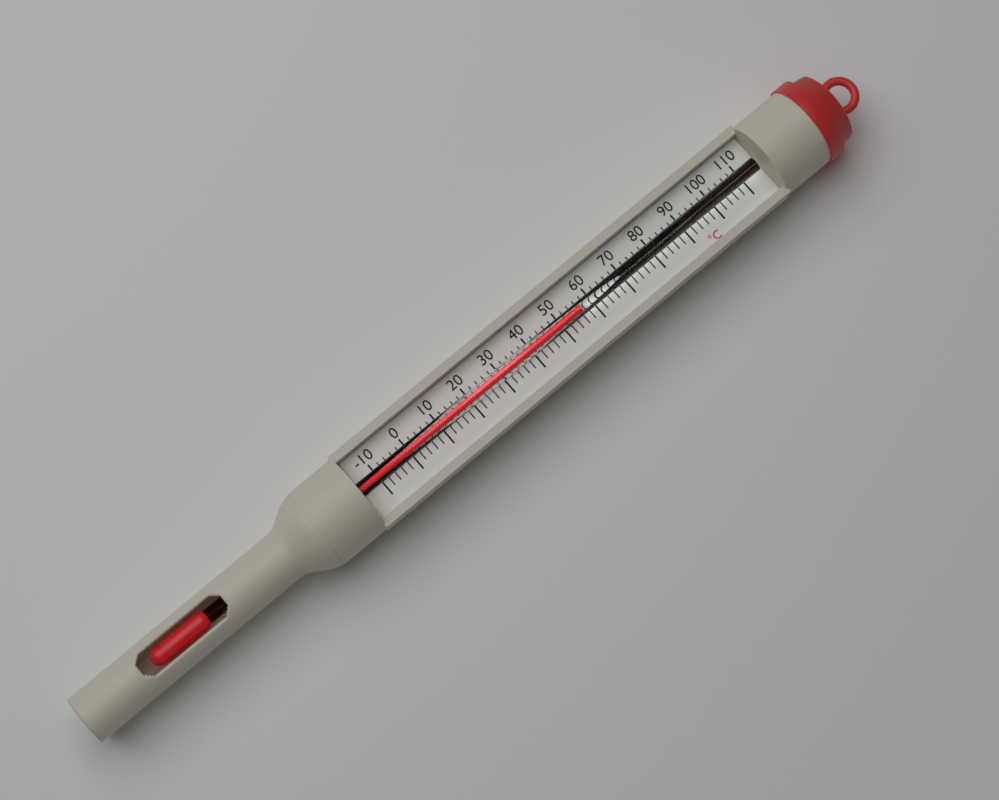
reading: 56 °C
